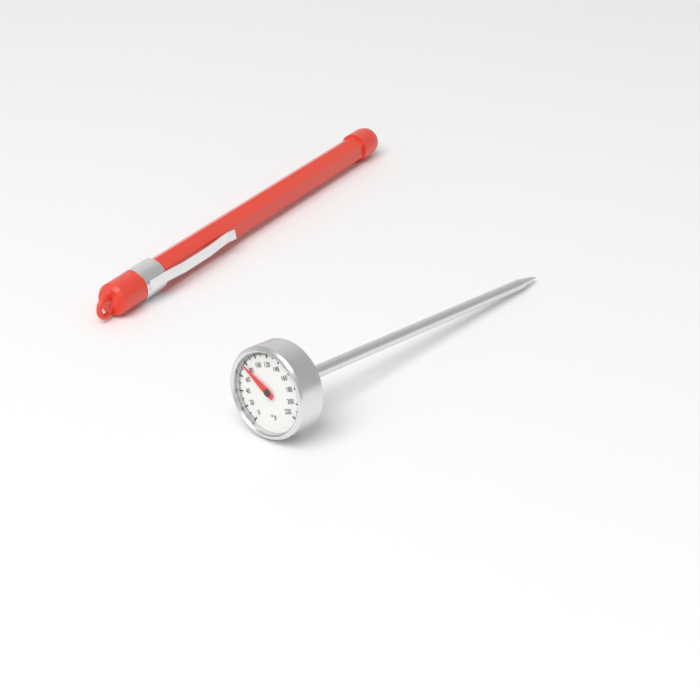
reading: 76 °F
